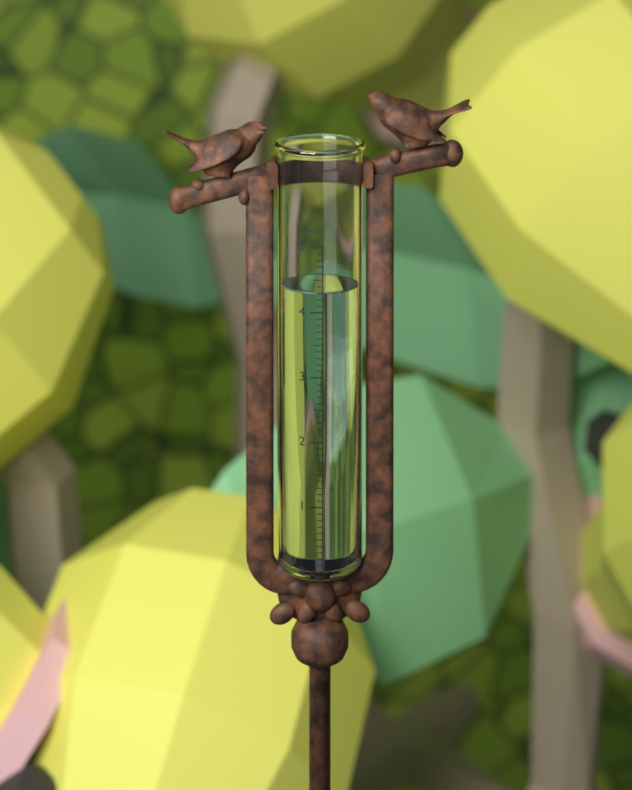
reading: 4.3 in
